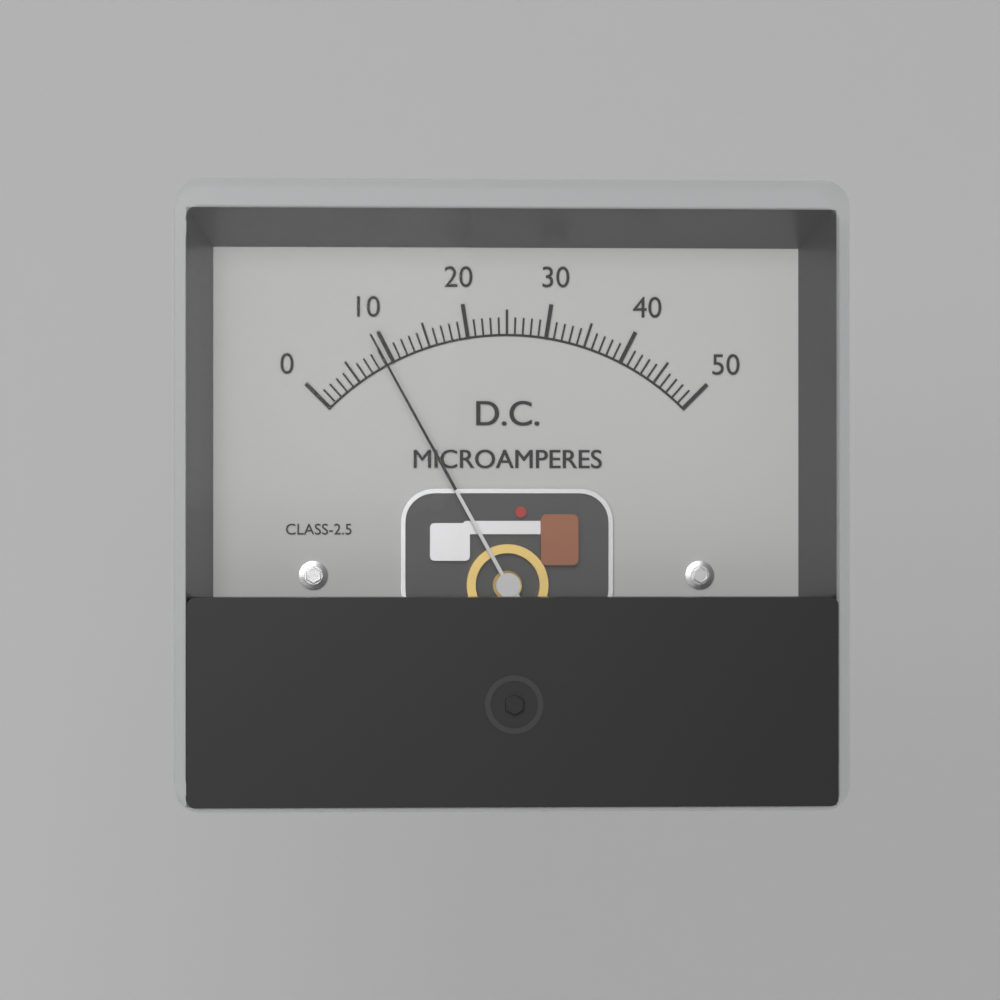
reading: 9 µA
